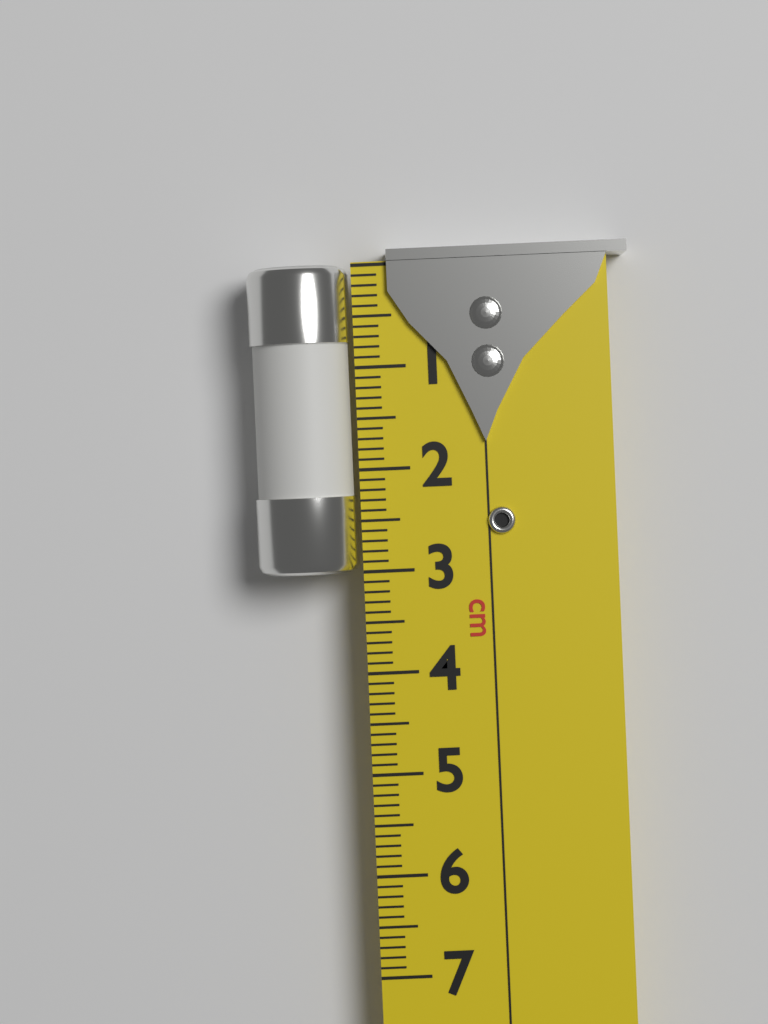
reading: 3.0 cm
